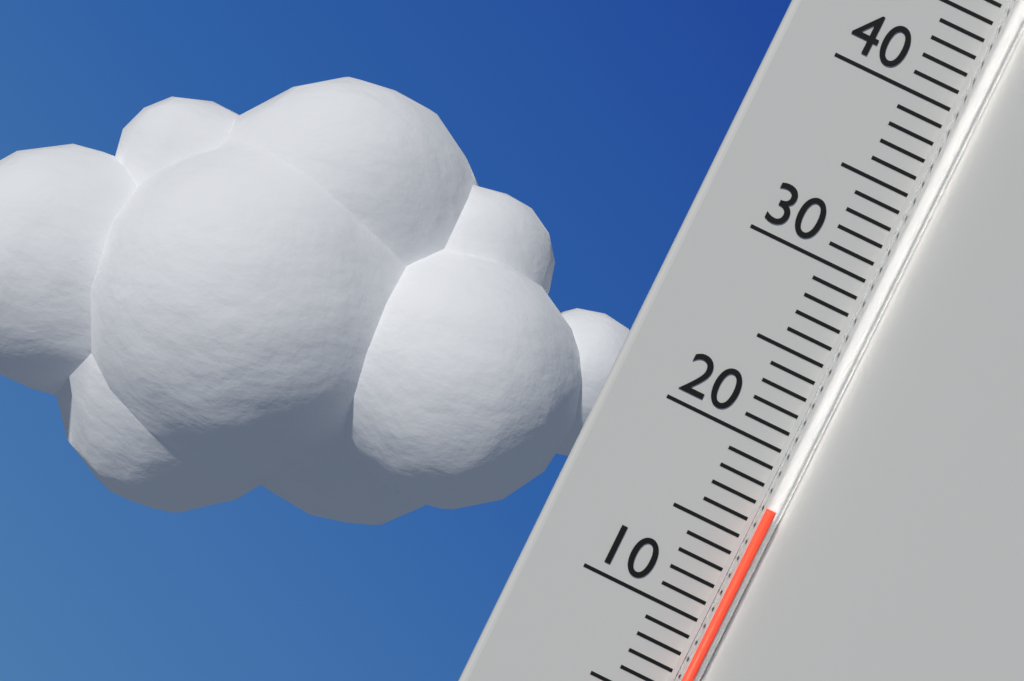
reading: 17 °C
